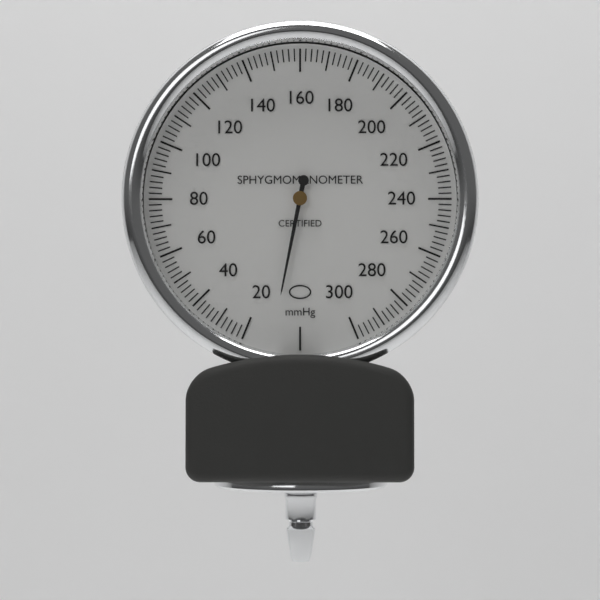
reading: 10 mmHg
